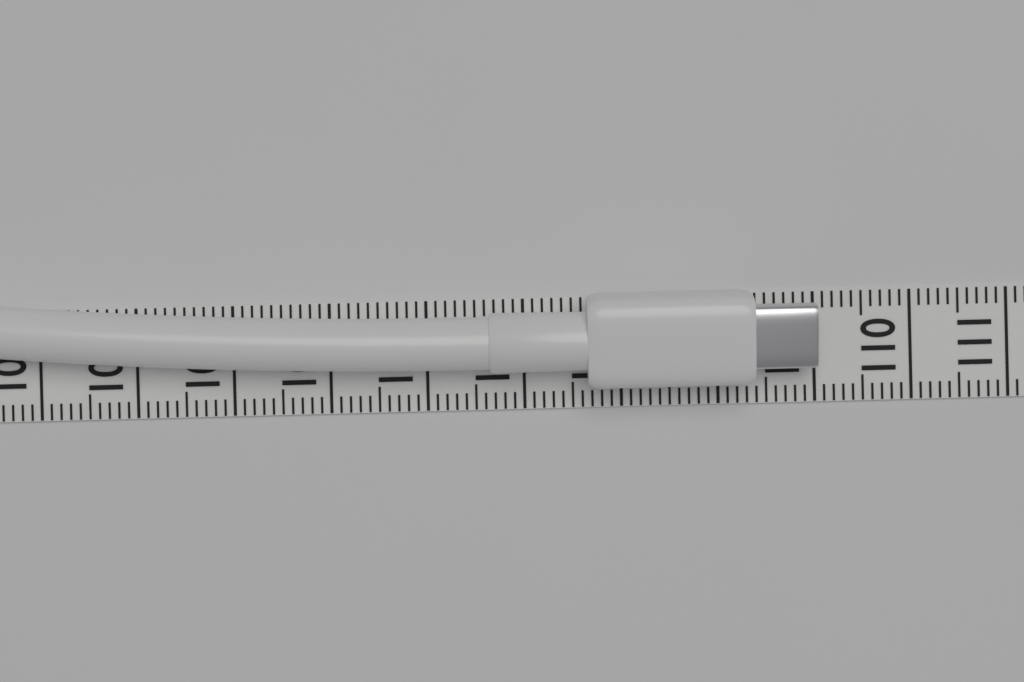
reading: 109.0 (no unit)
